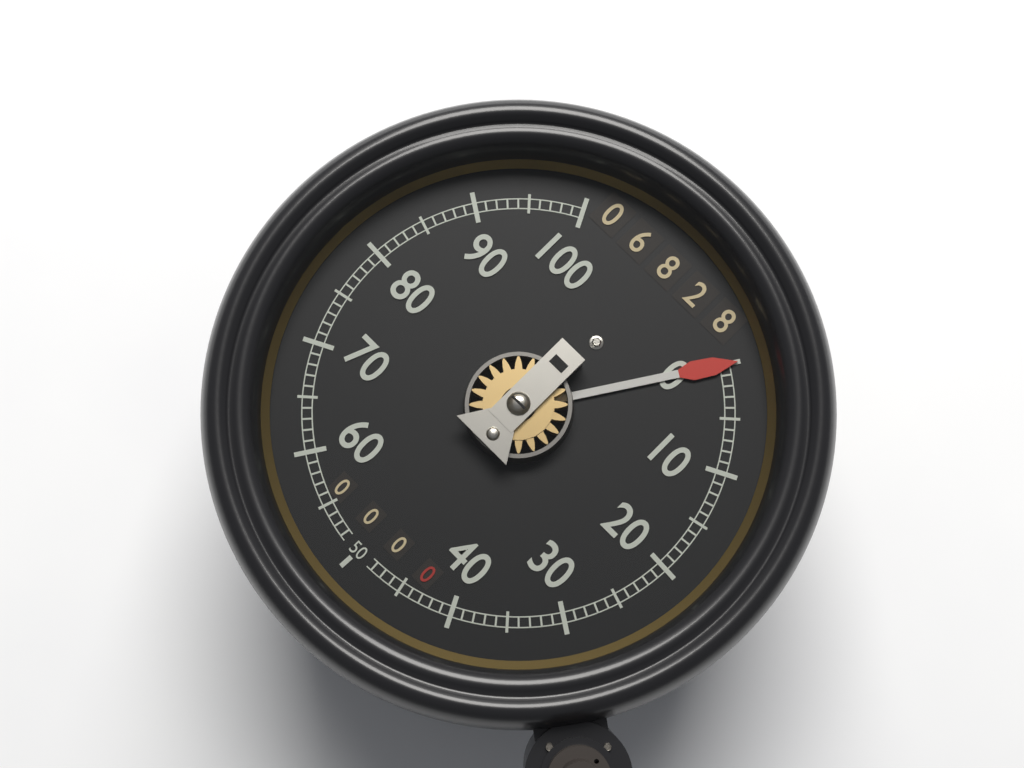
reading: 0 (no unit)
